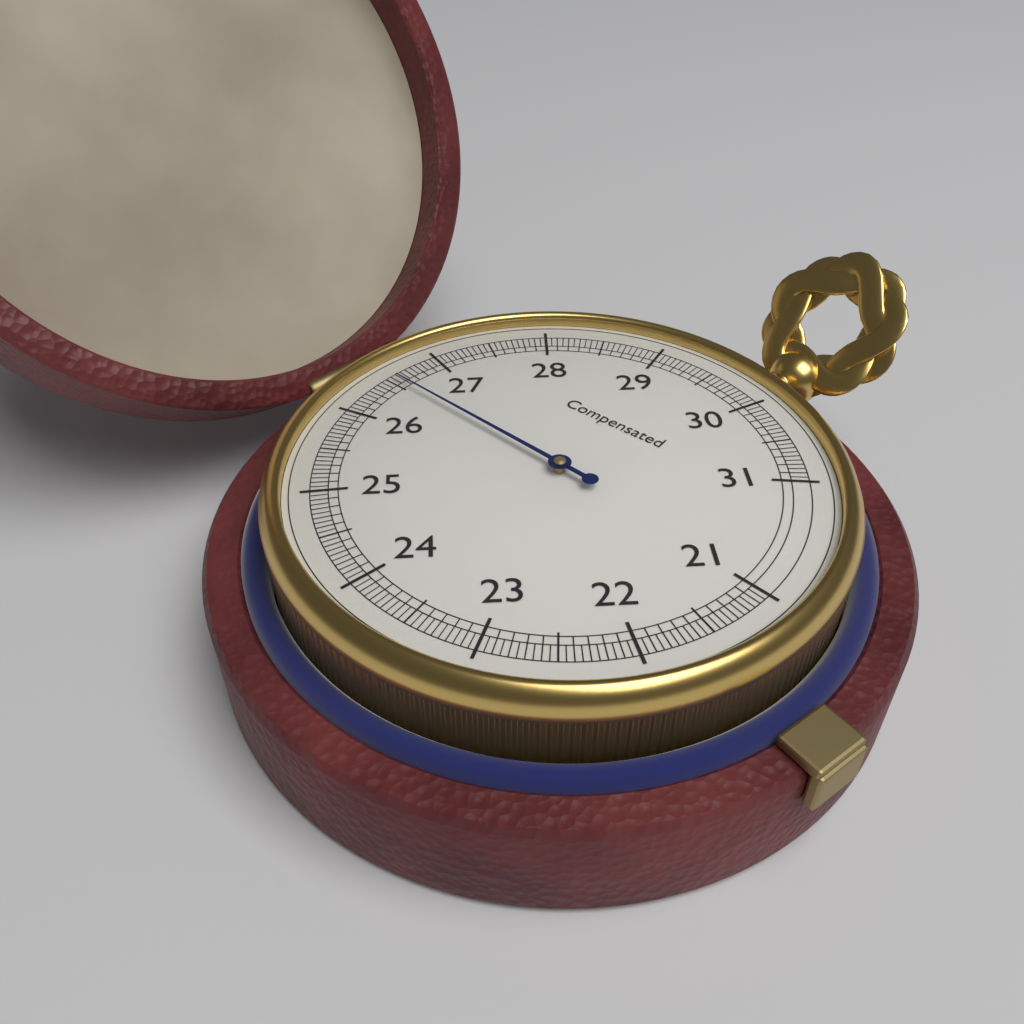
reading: 26.55 (no unit)
